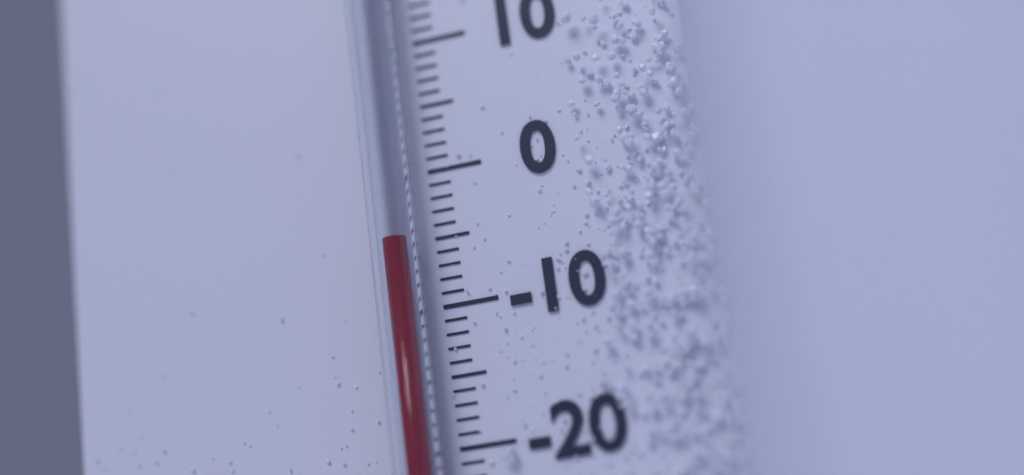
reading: -5 °C
